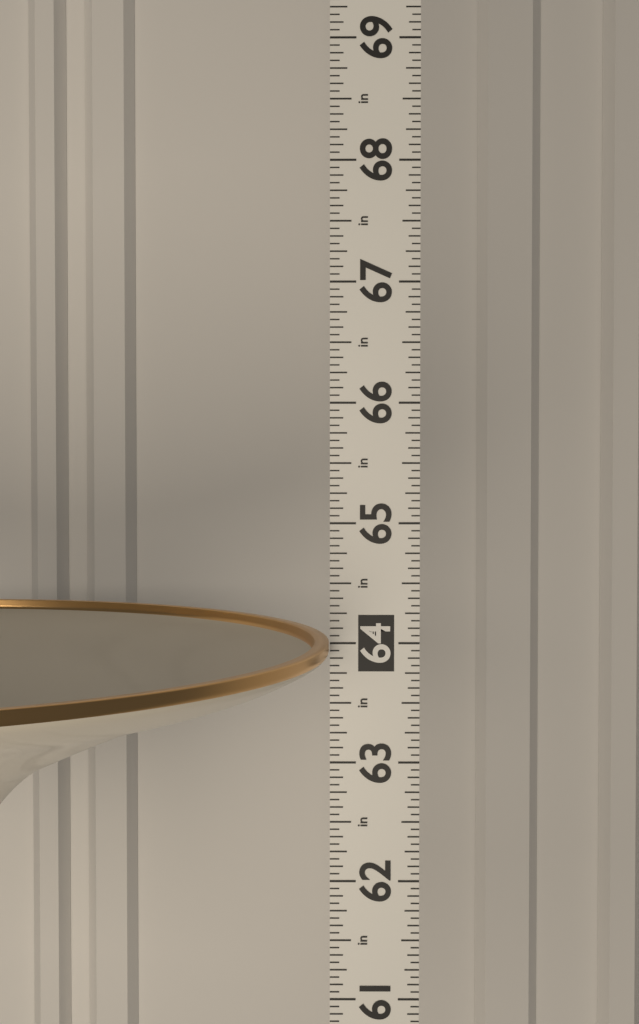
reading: 64.0000 in
